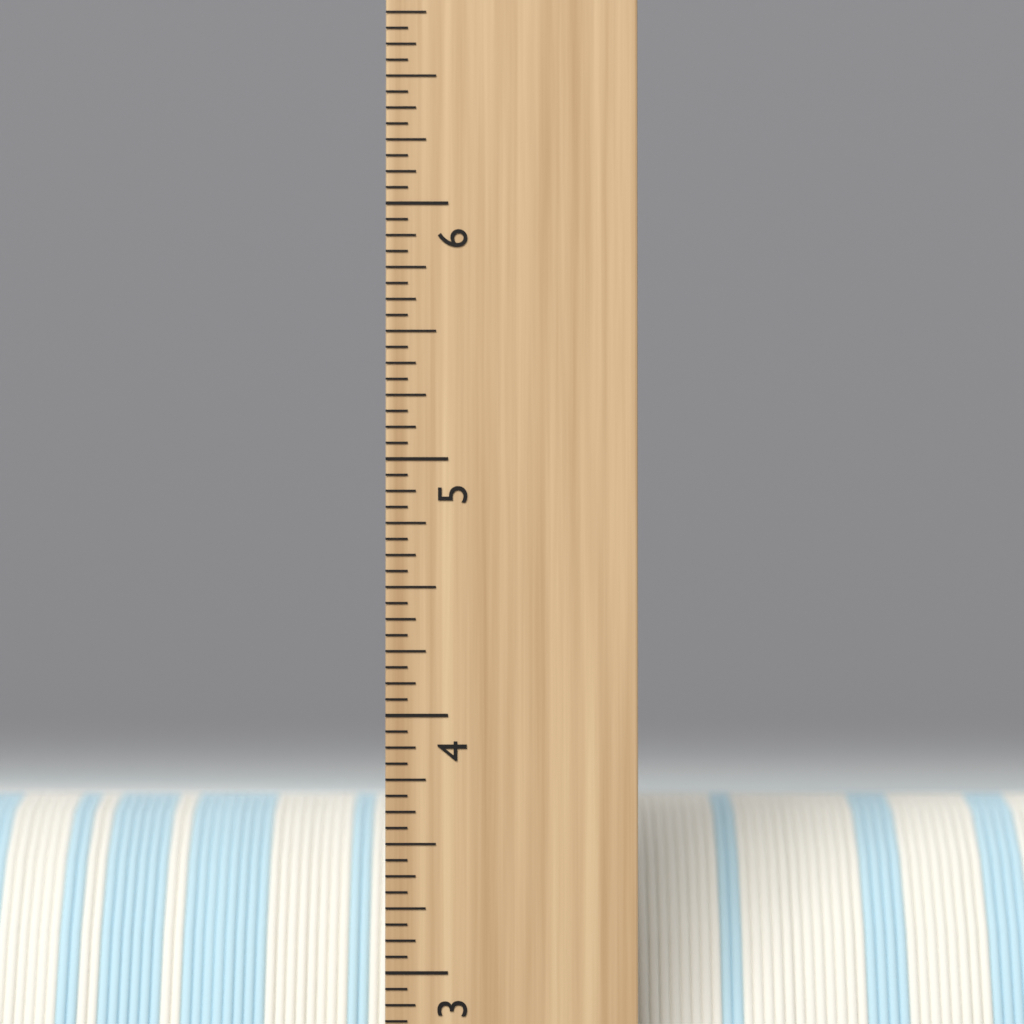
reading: 3.6875 inch
